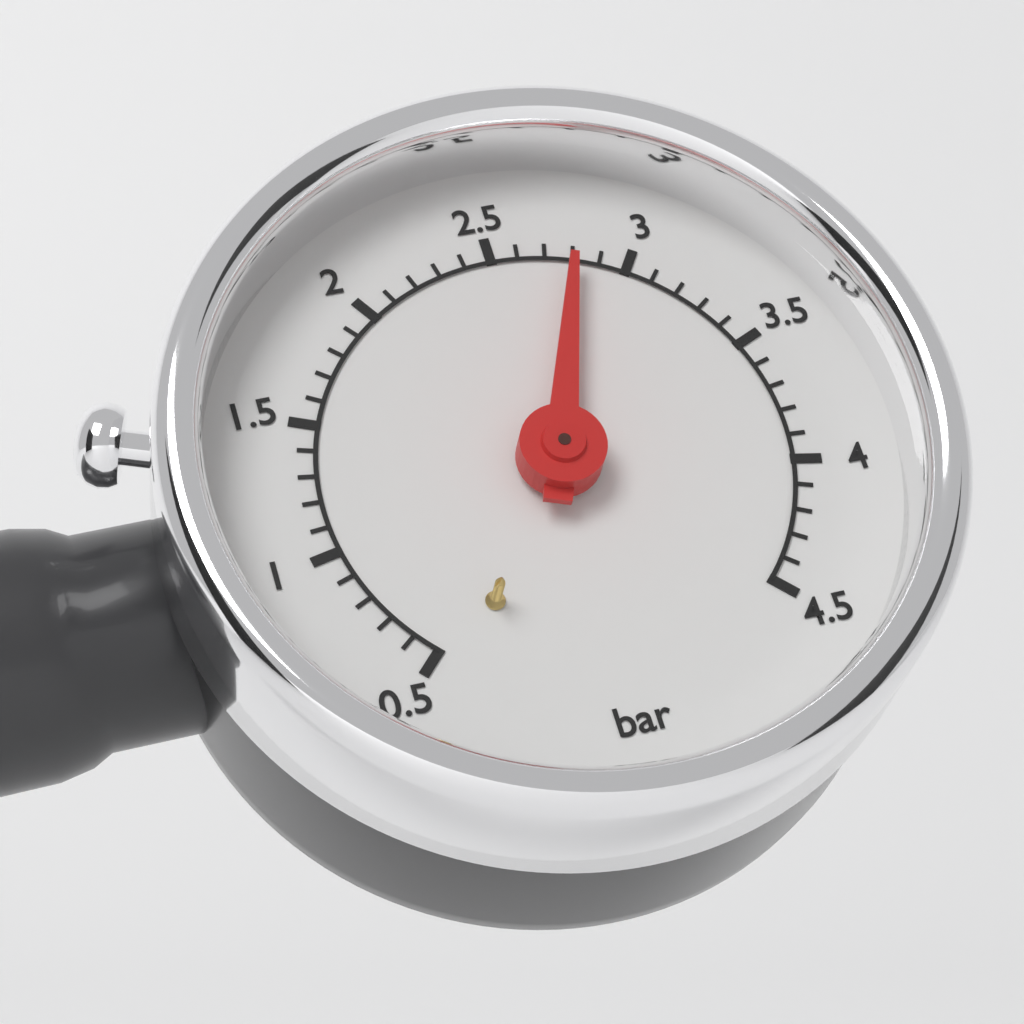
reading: 2.8 bar
